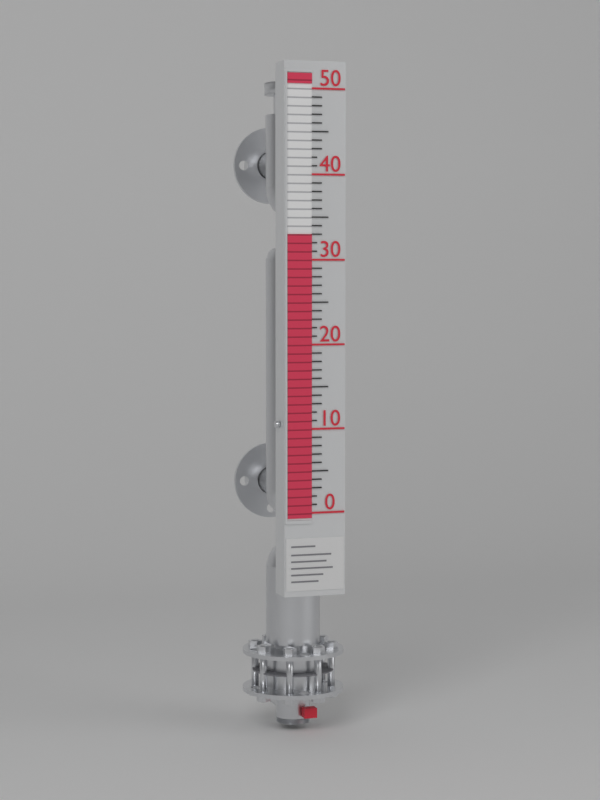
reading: 33 (no unit)
